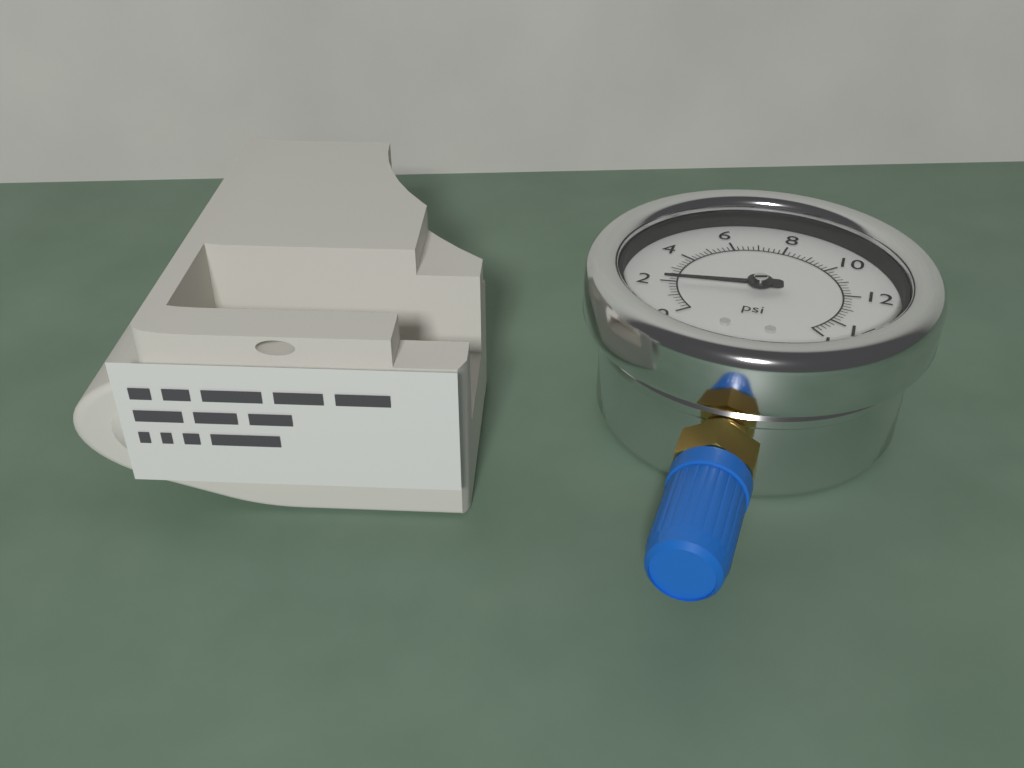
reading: 2.0 psi
